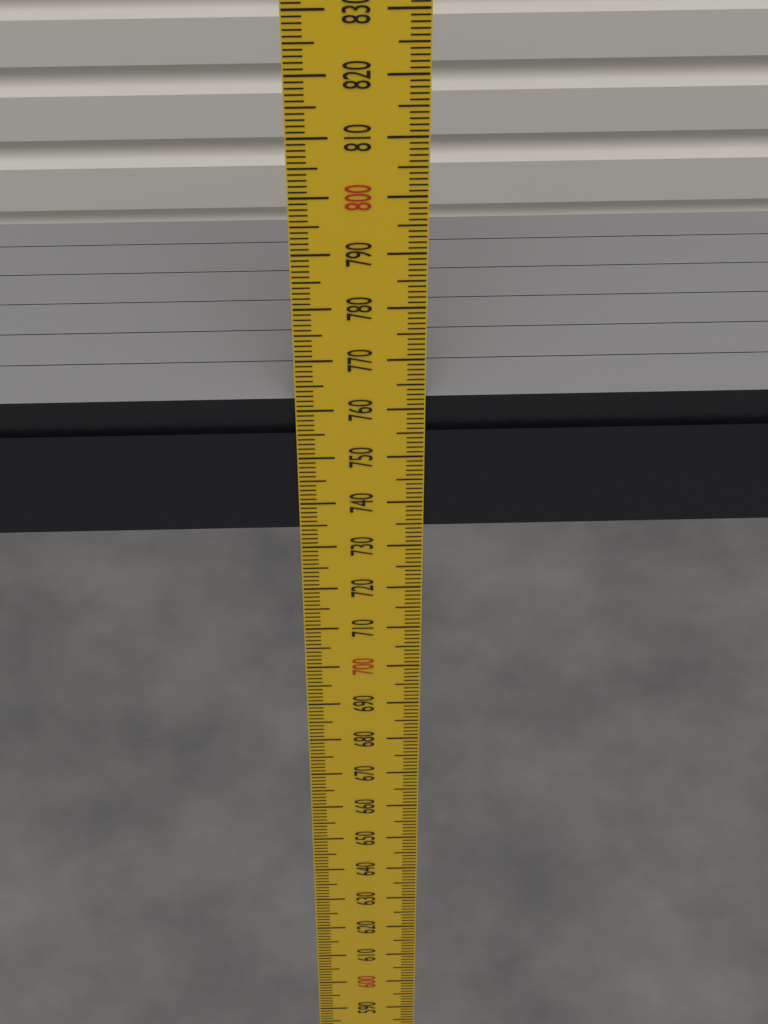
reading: 762 mm
